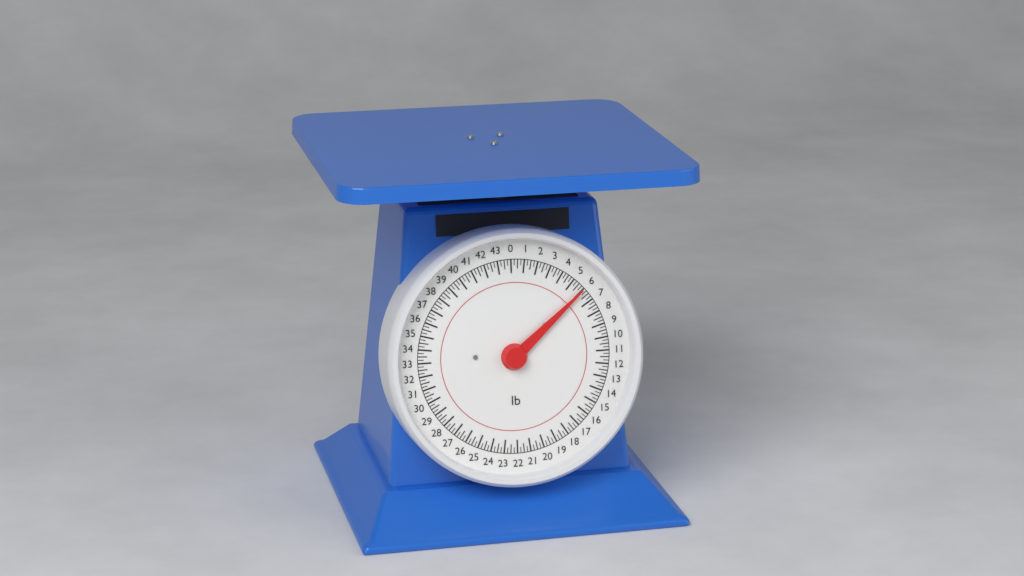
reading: 6.00 lb
